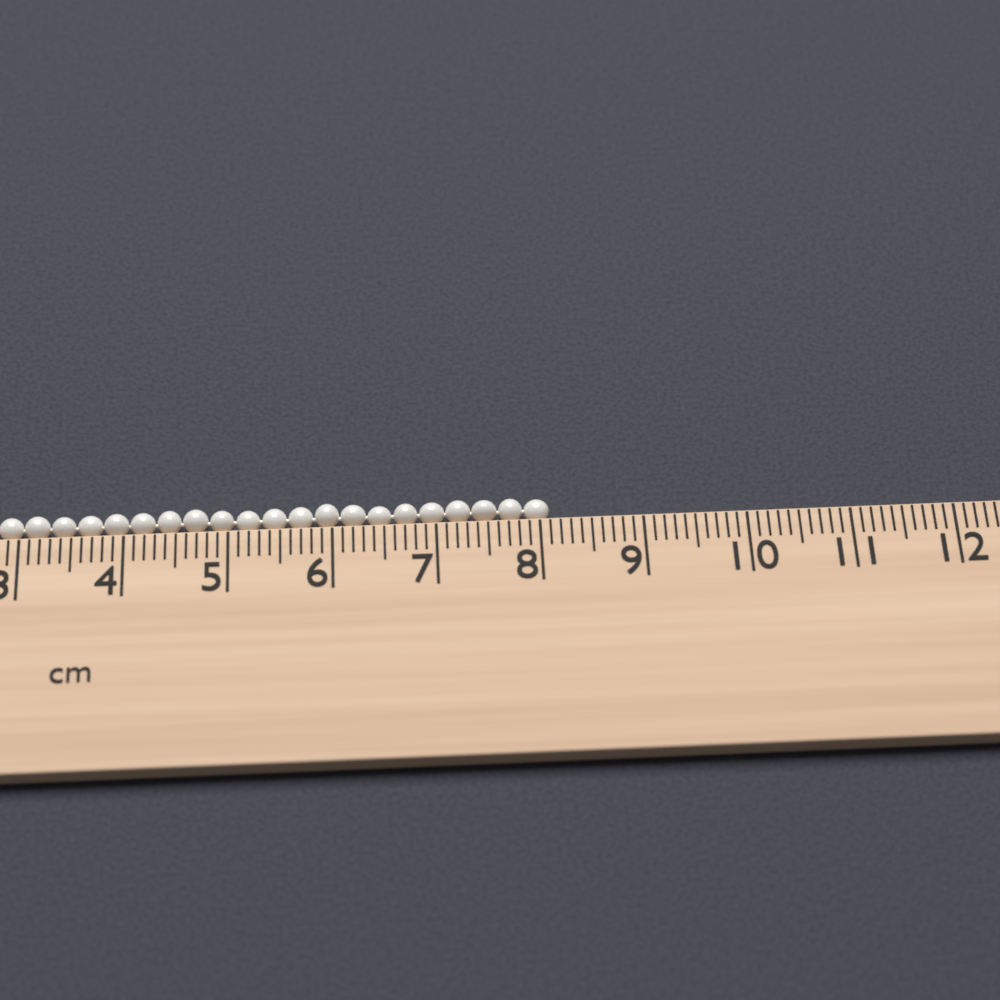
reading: 8.1 cm
